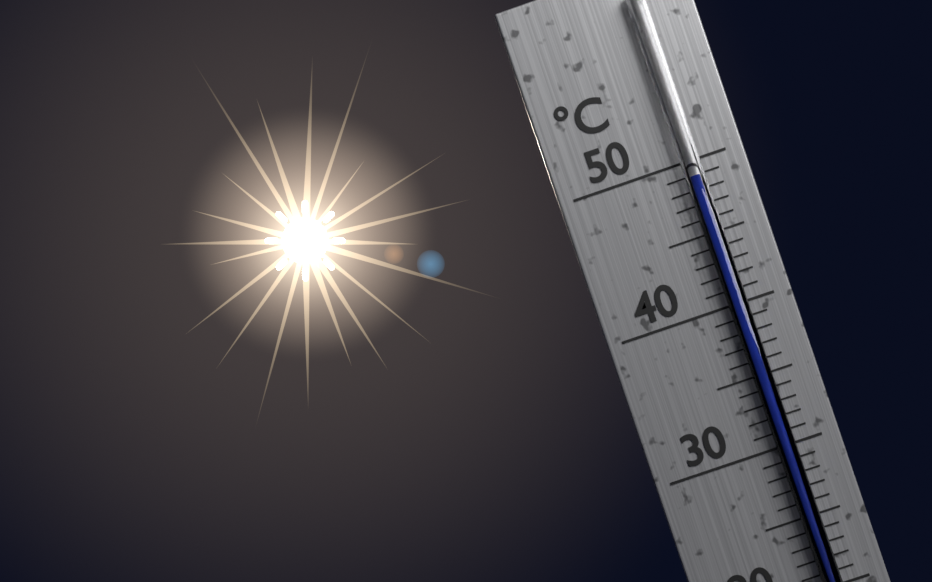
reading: 49 °C
